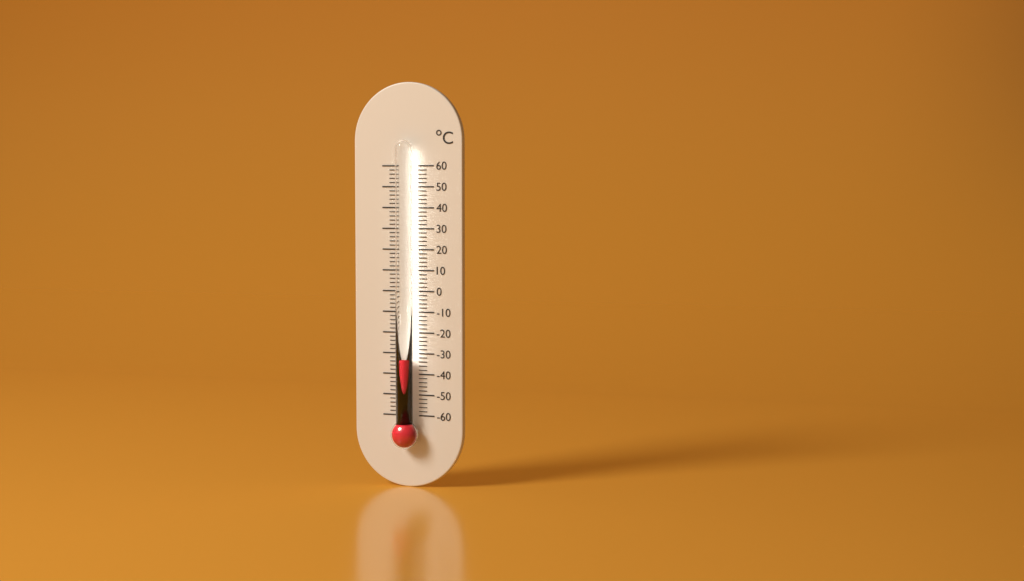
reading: -32 °C
